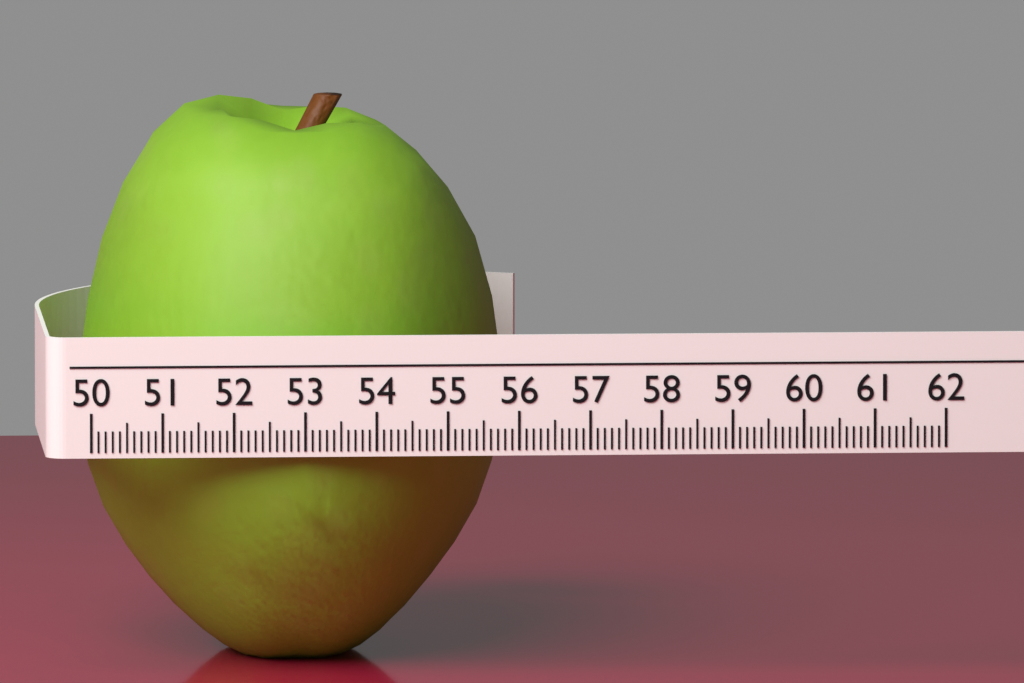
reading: 56.0 (no unit)
